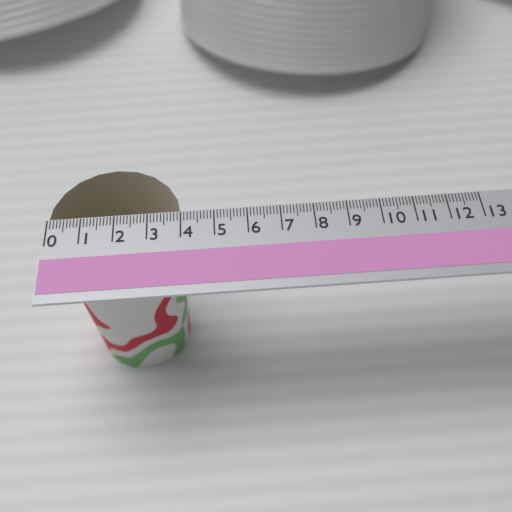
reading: 4.0 (no unit)
